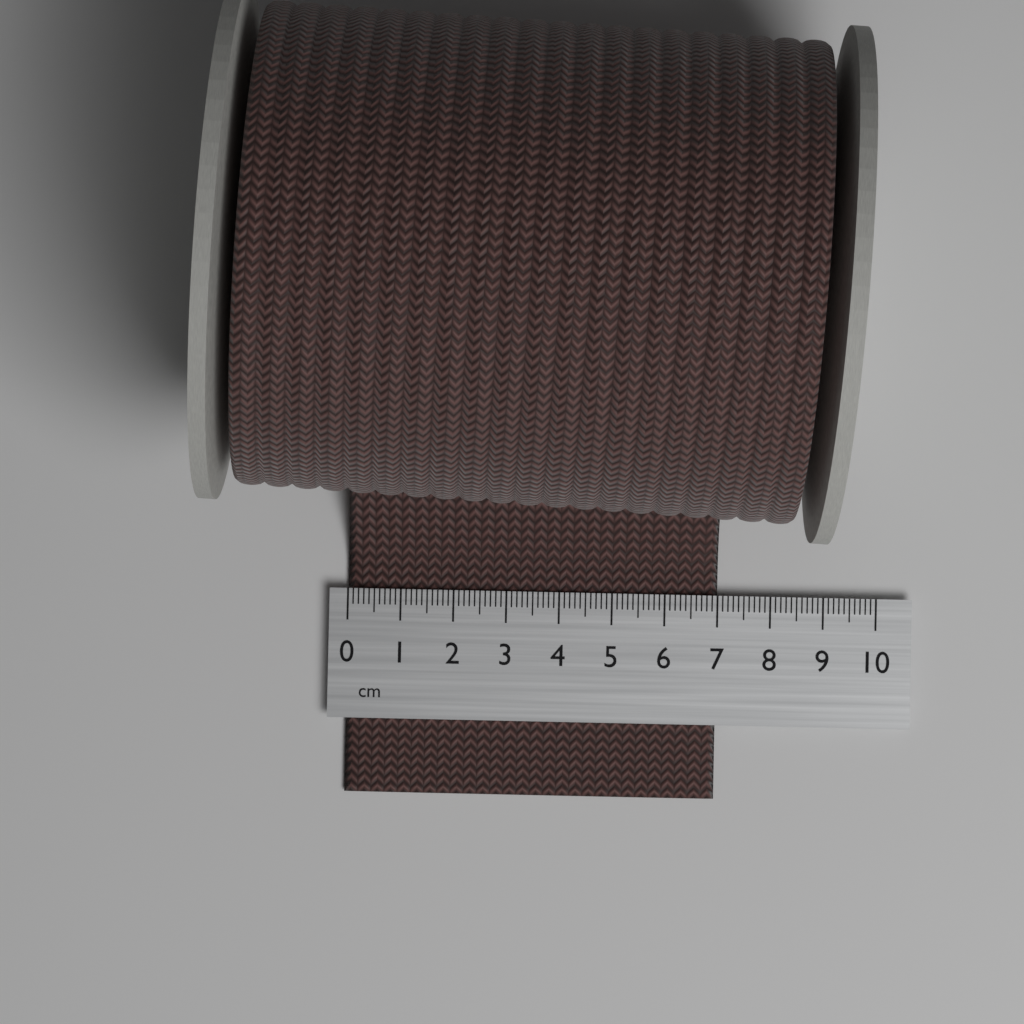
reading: 7.0 cm
